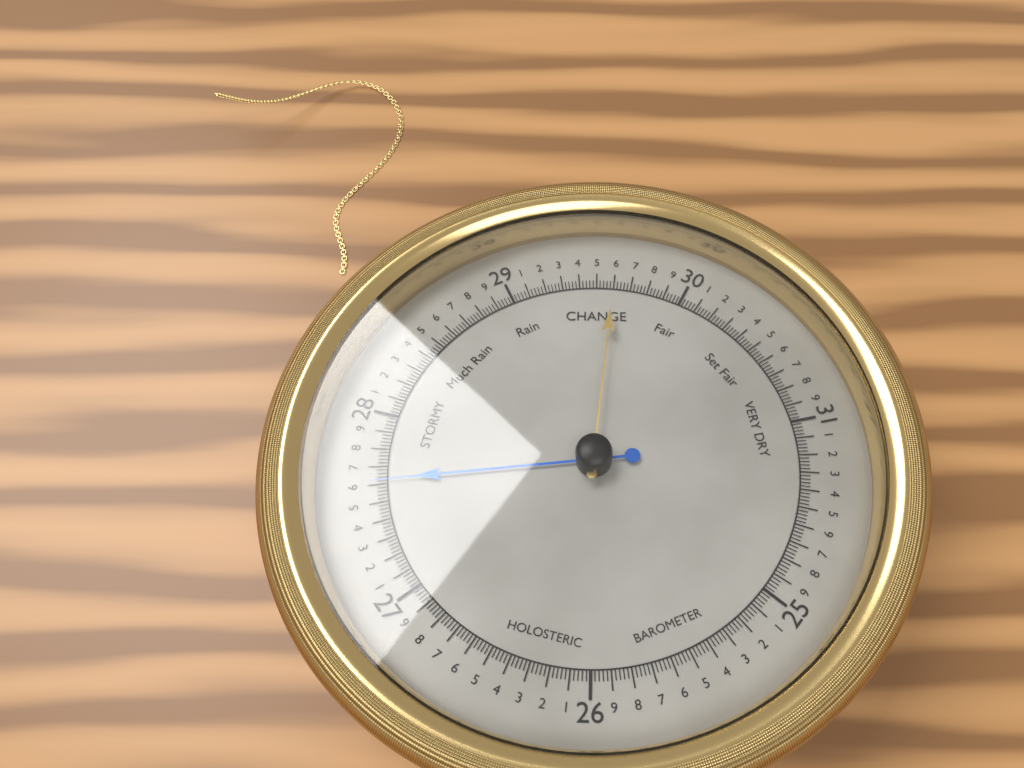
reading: 27.62 (no unit)
